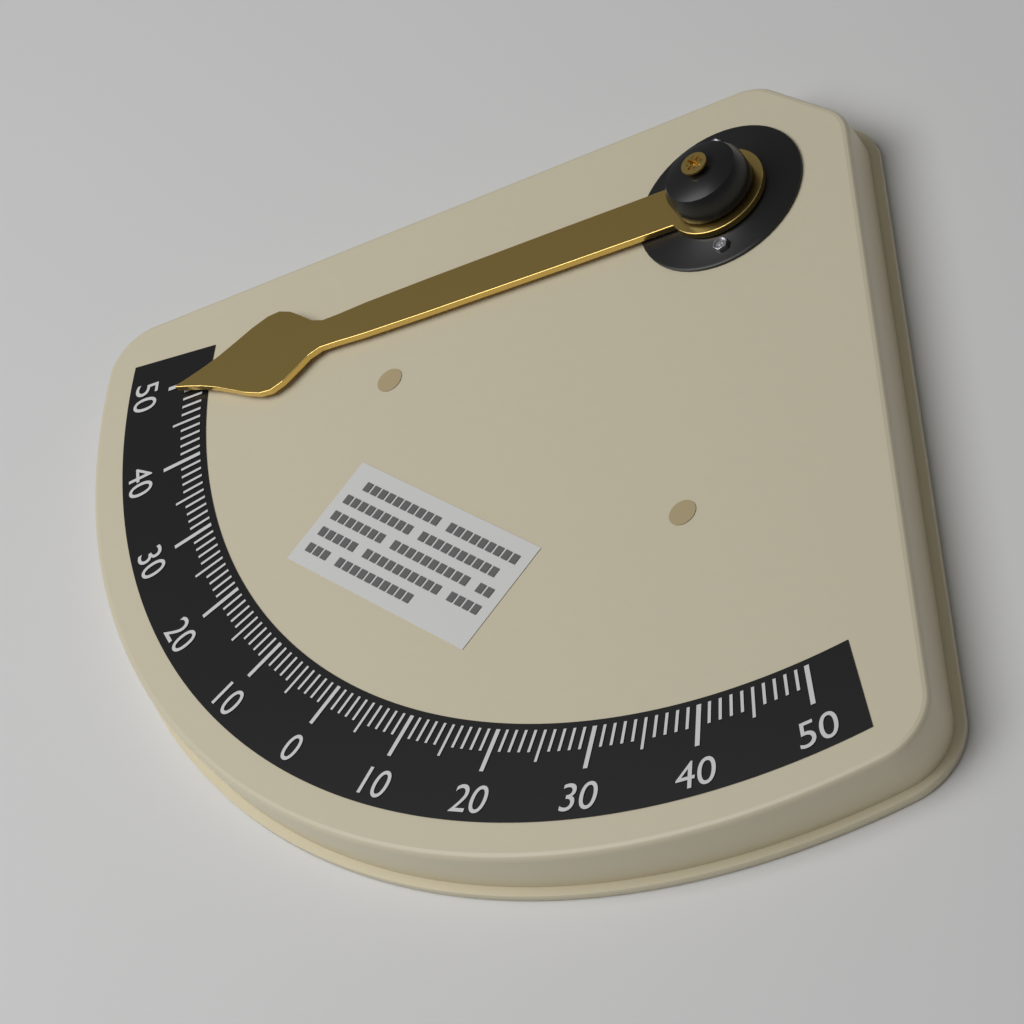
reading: -49 °
